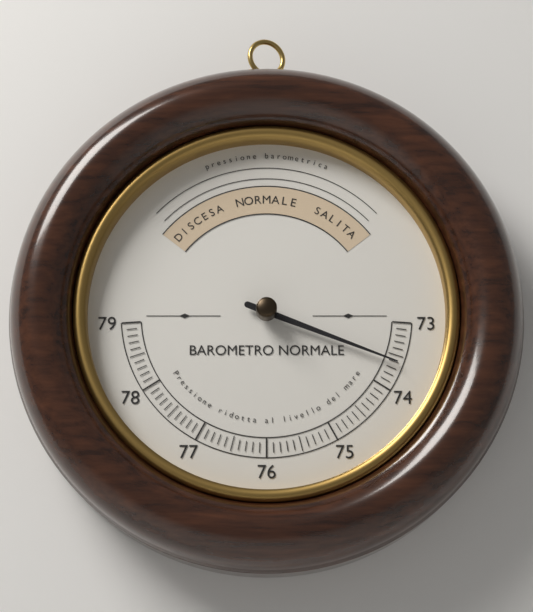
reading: 73.6 (no unit)
